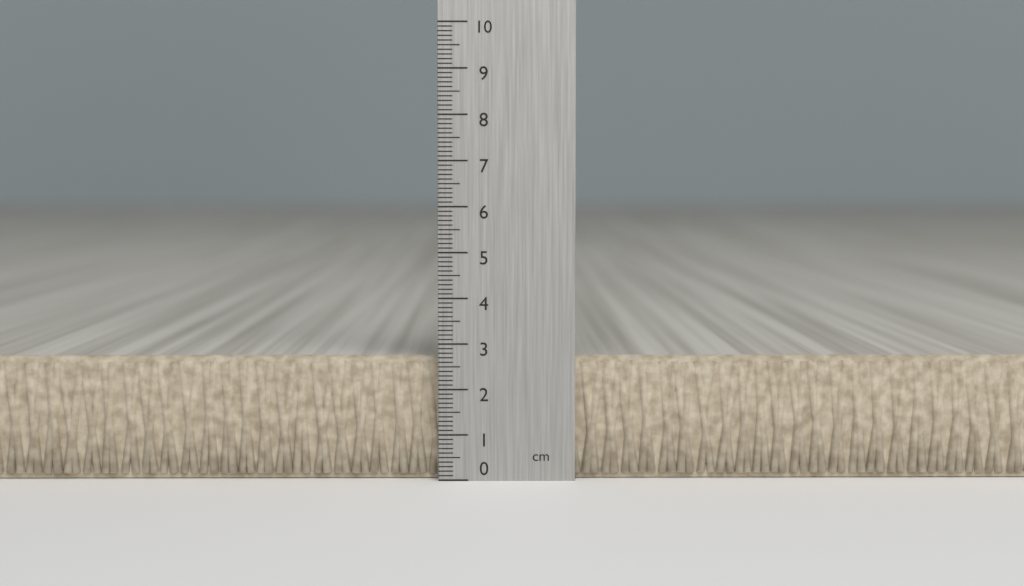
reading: 2.7 cm
